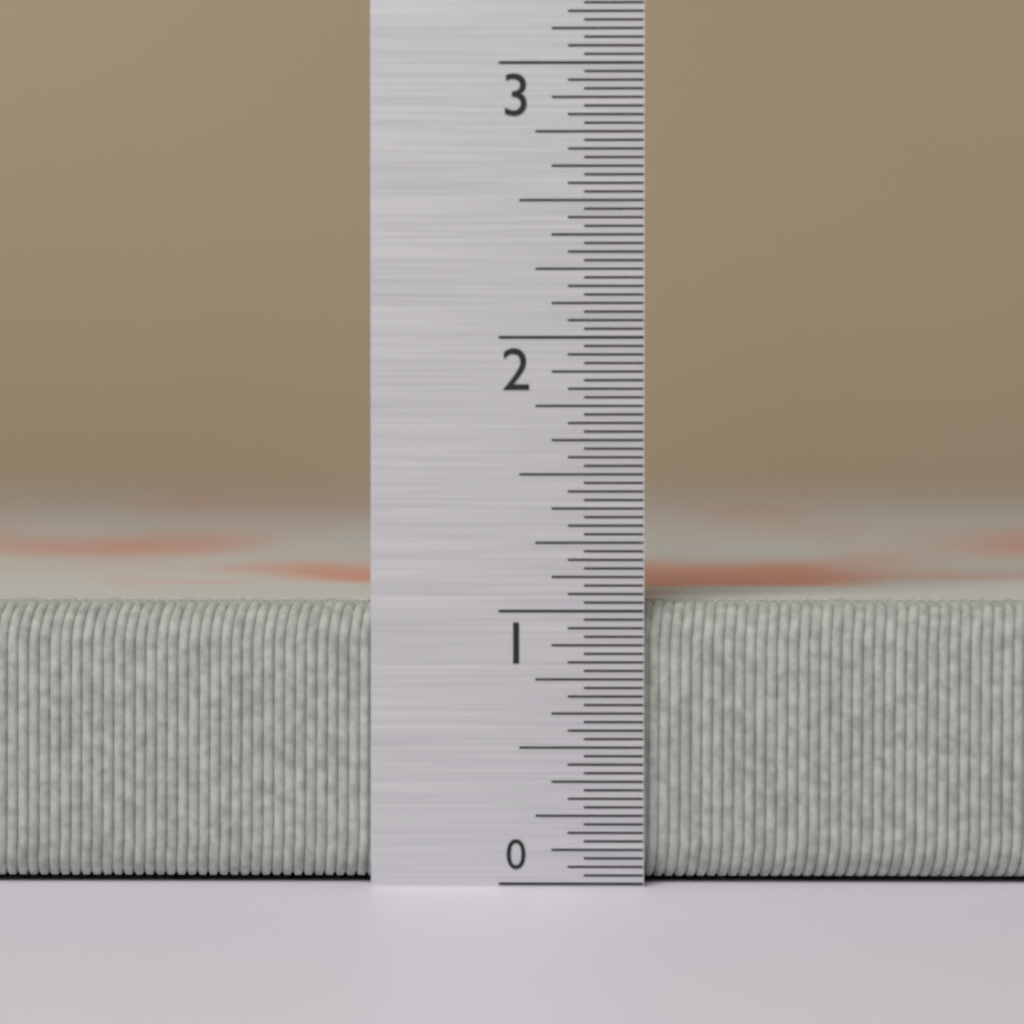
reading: 1.03125 in
